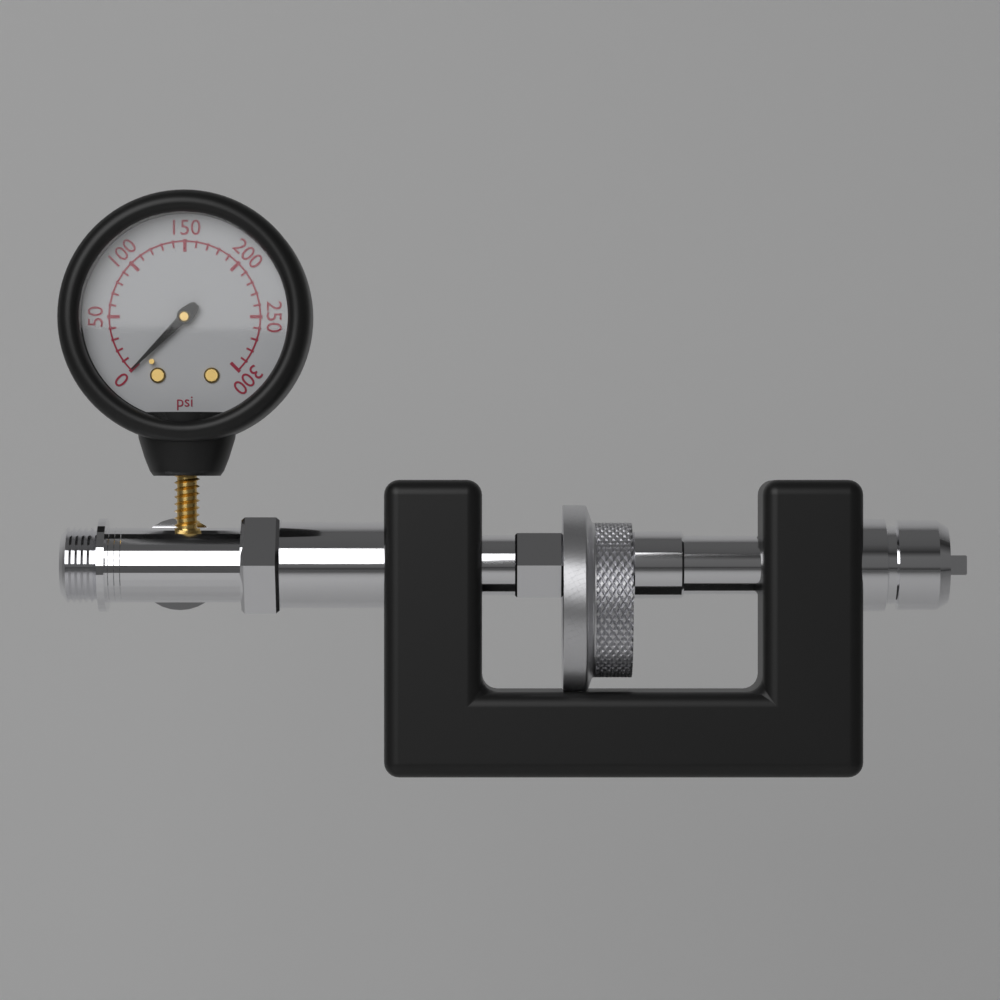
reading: 0 psi
